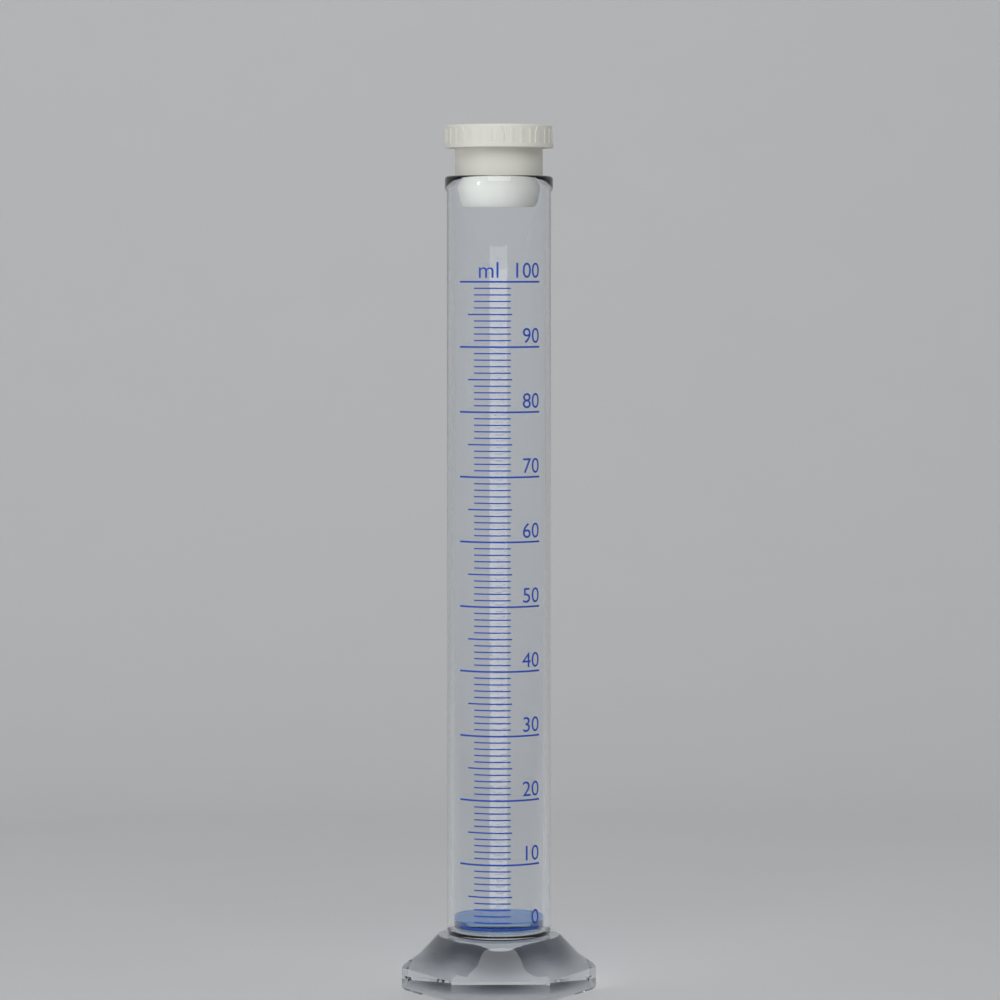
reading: 1 ml
